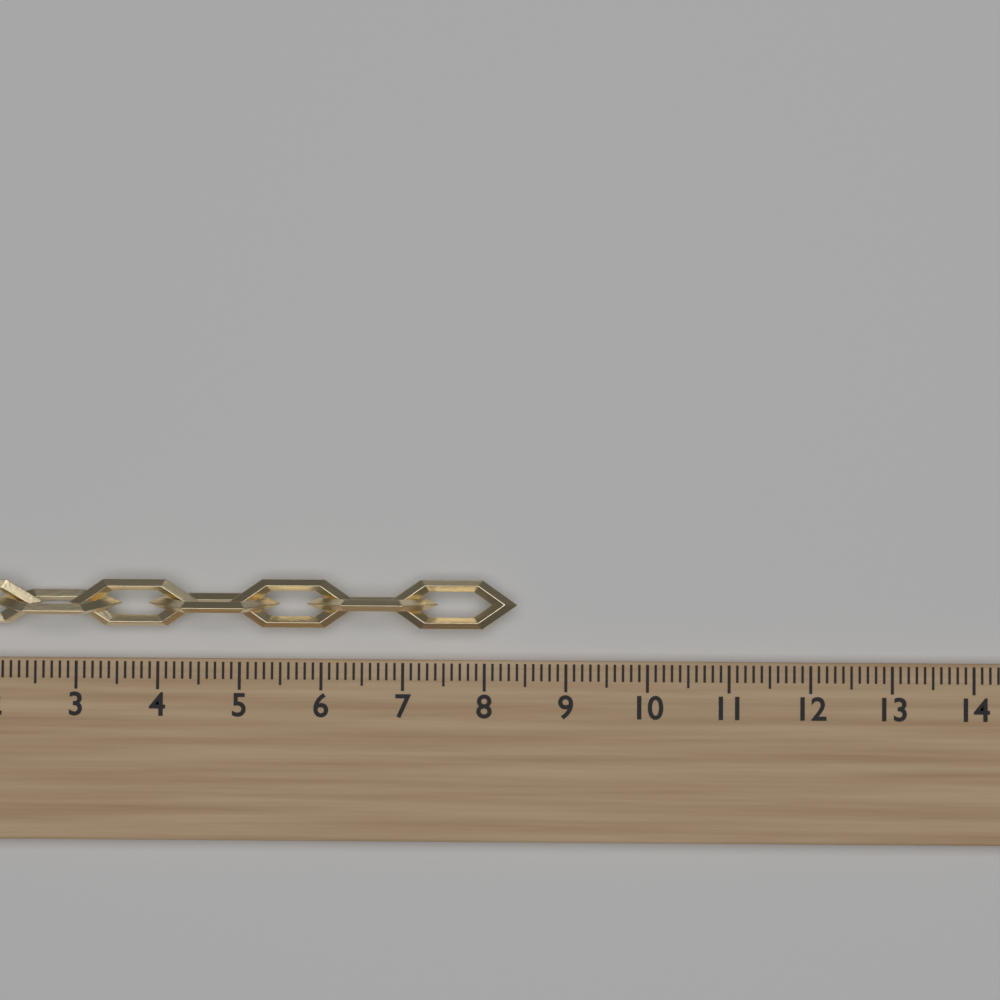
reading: 8.4 (no unit)
